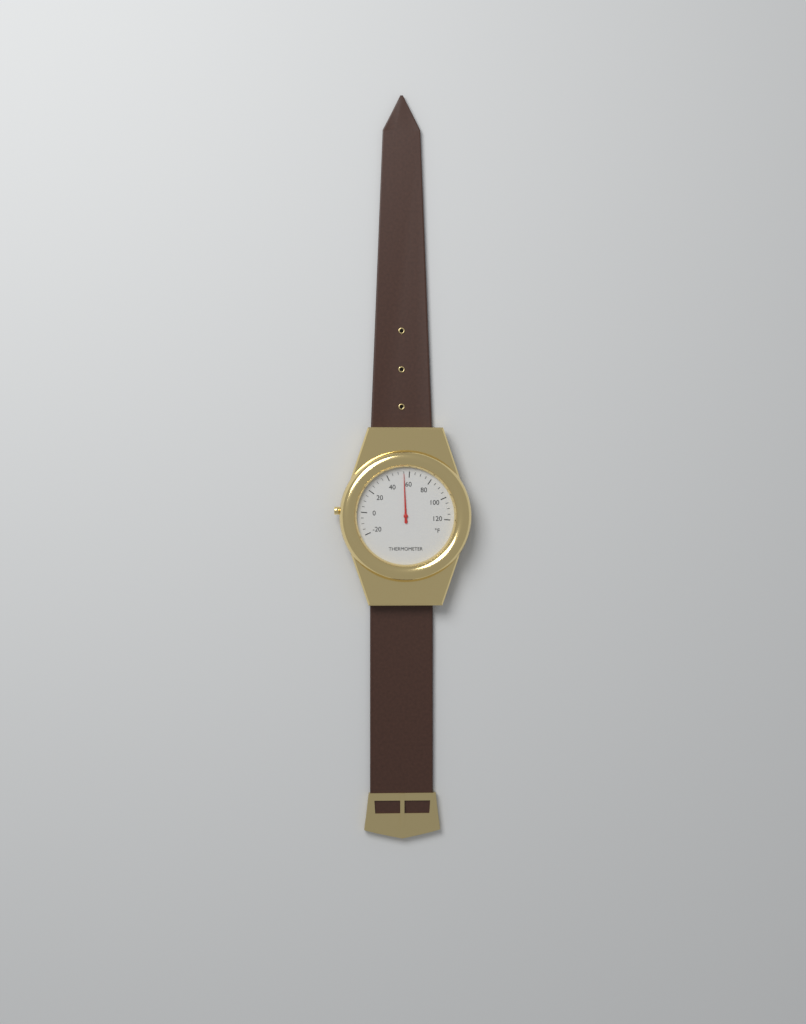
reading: 55 °F
